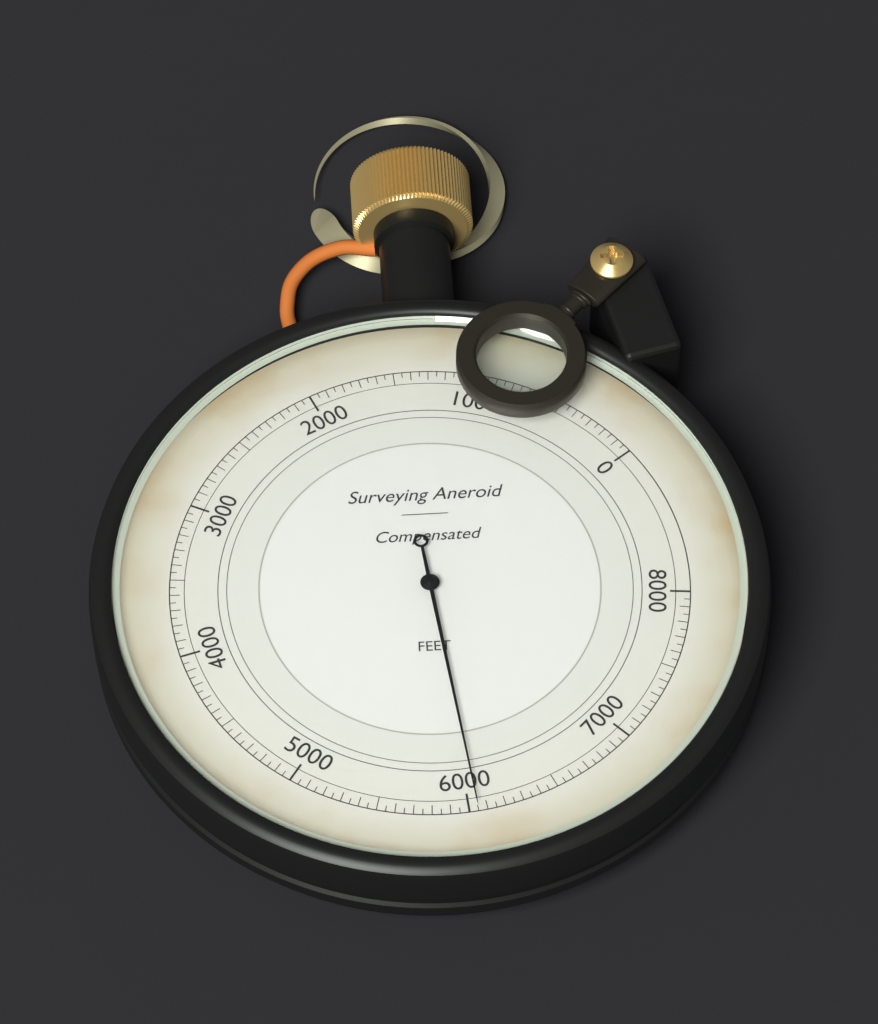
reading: 6050 ft
